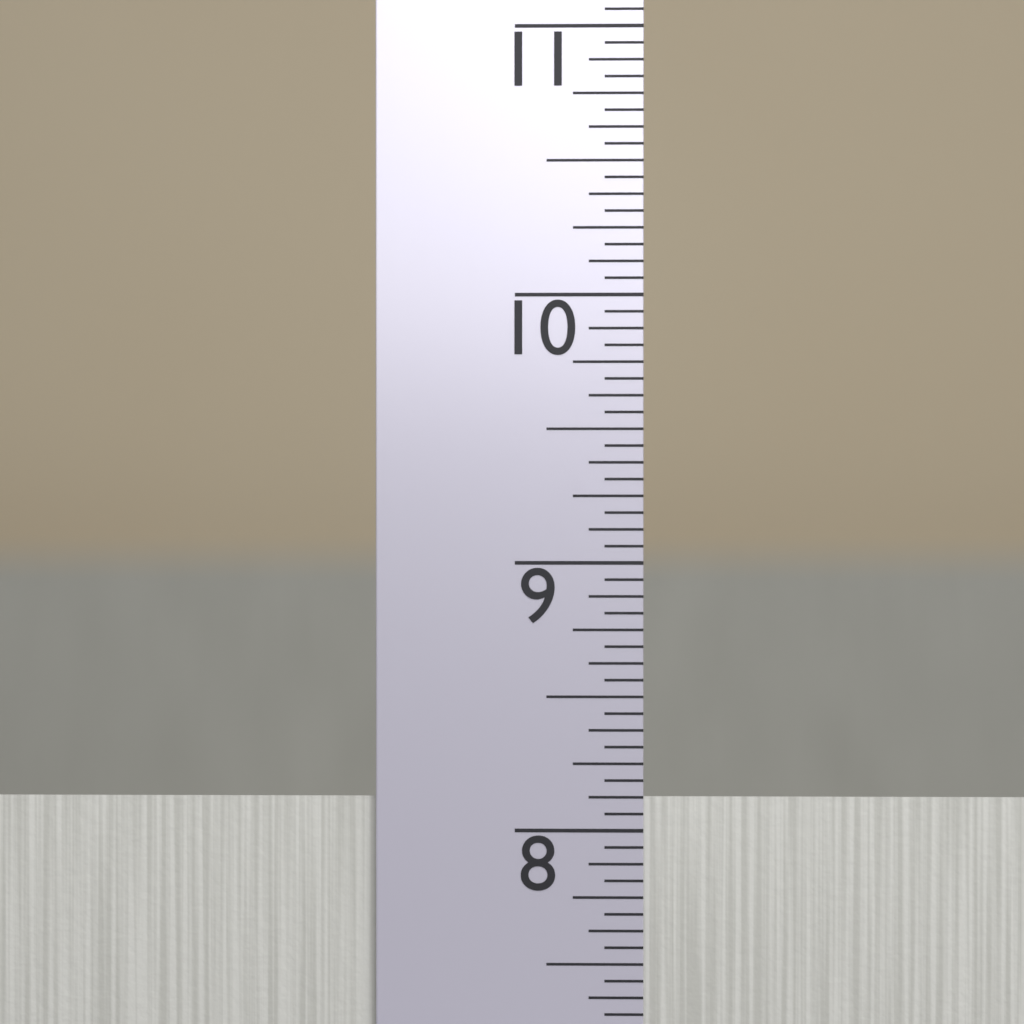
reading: 8.1250 in
